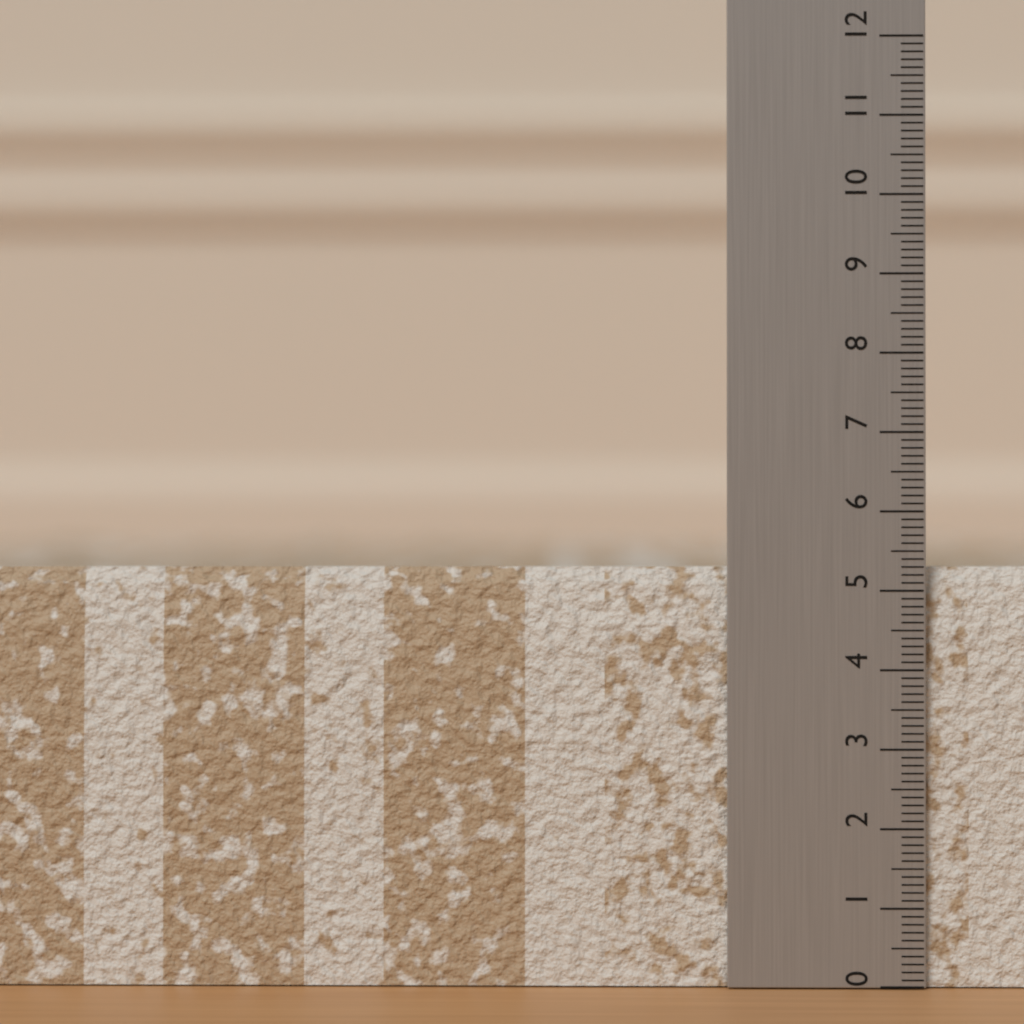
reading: 5.3 (no unit)
